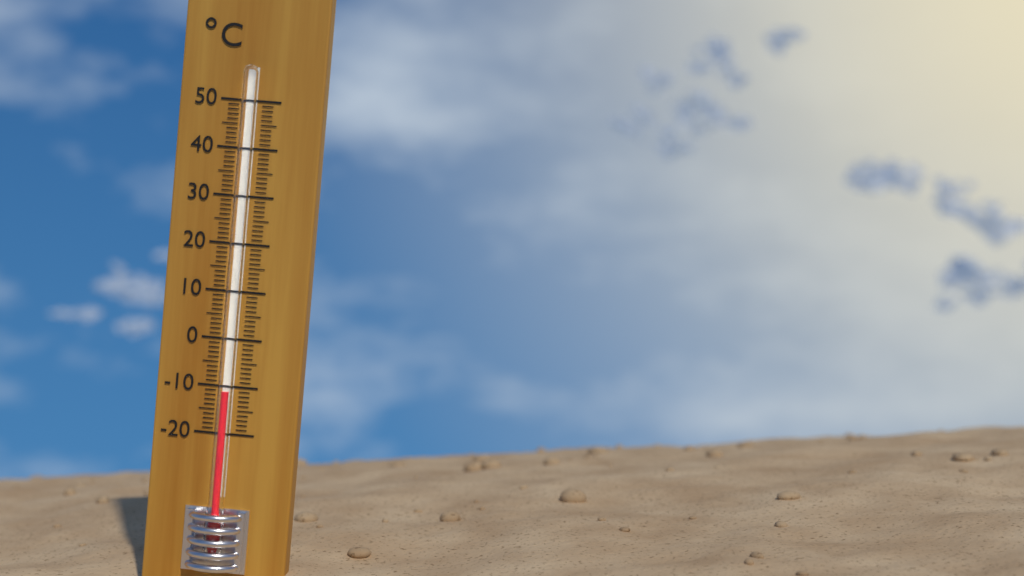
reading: -11 °C
